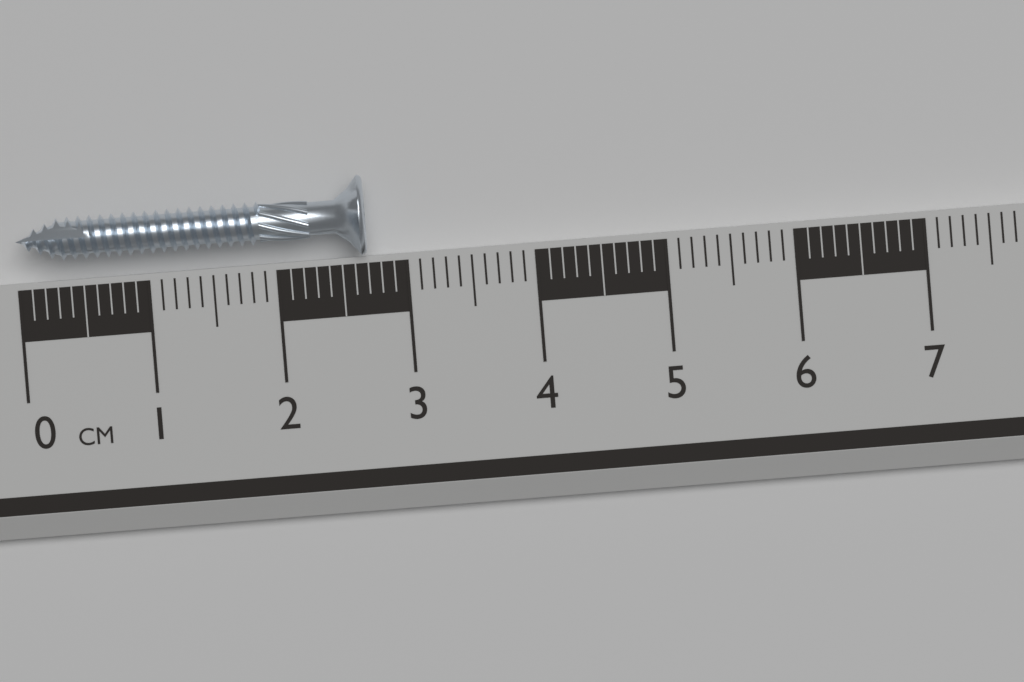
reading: 2.7 cm
